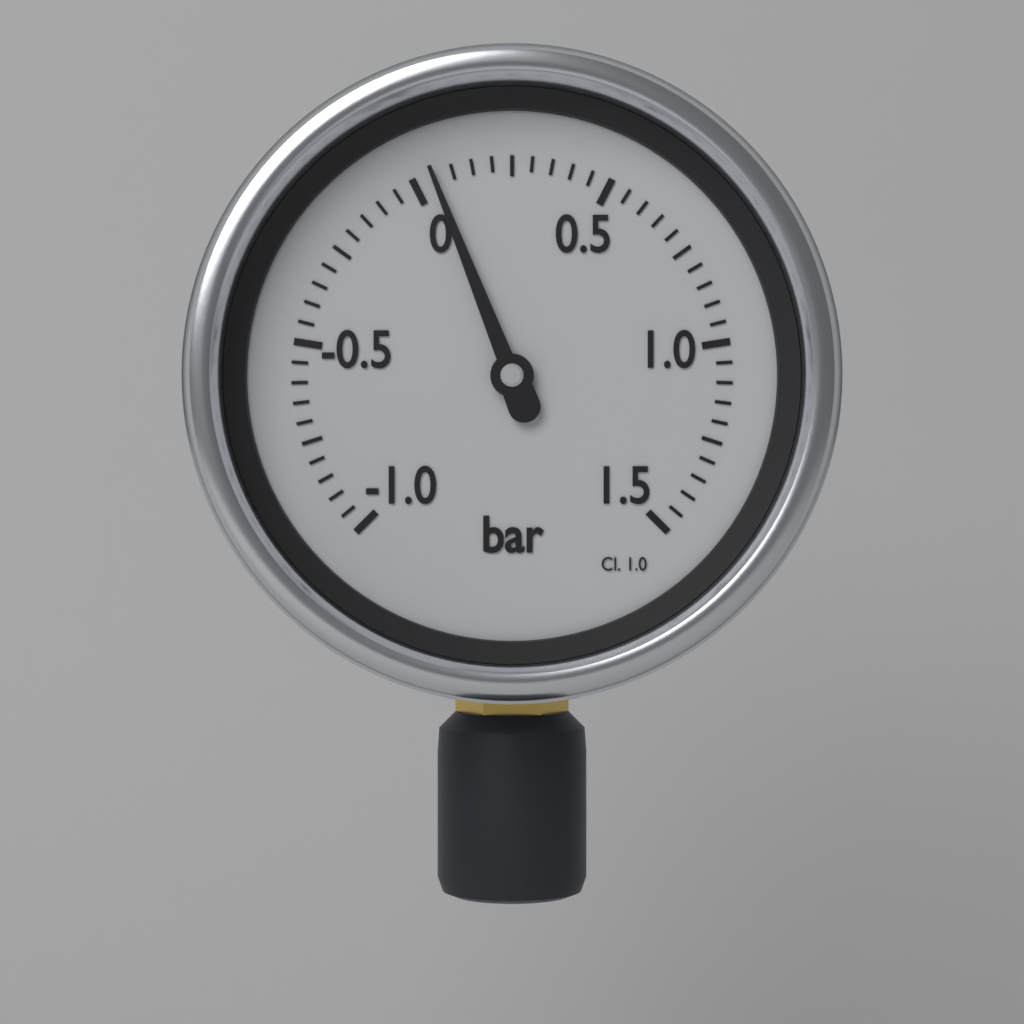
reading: 0.05 bar
